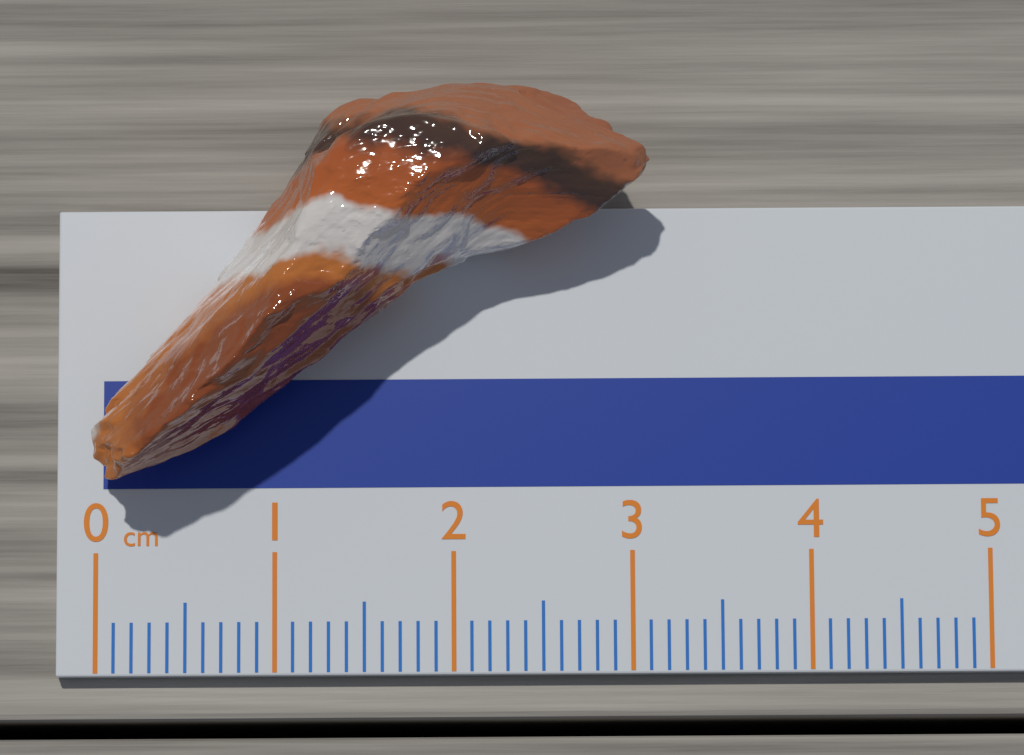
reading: 3.1 cm
